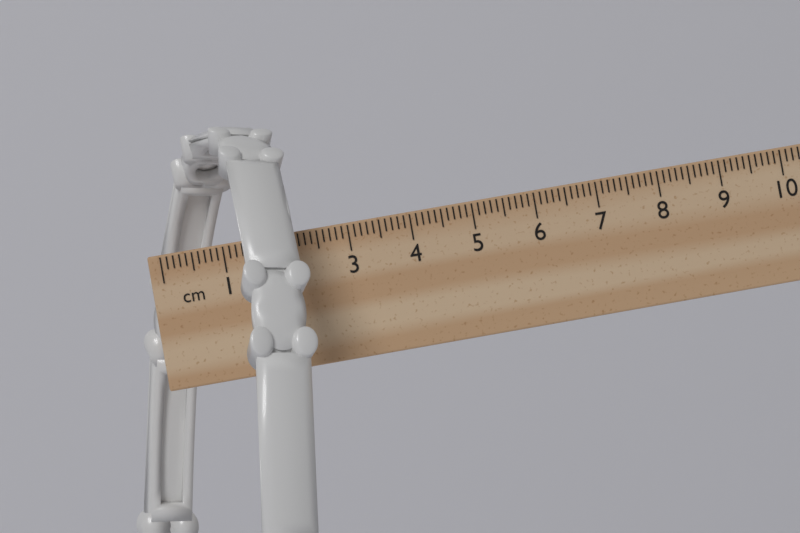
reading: 2.3 cm
